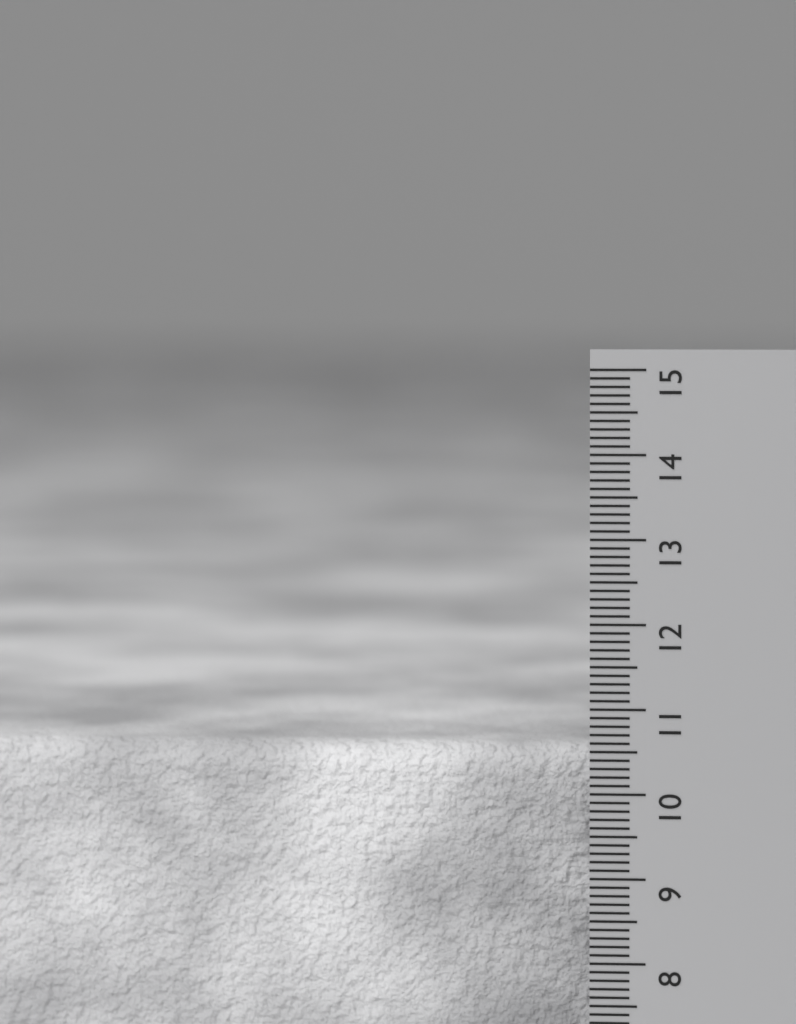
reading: 10.5 cm
